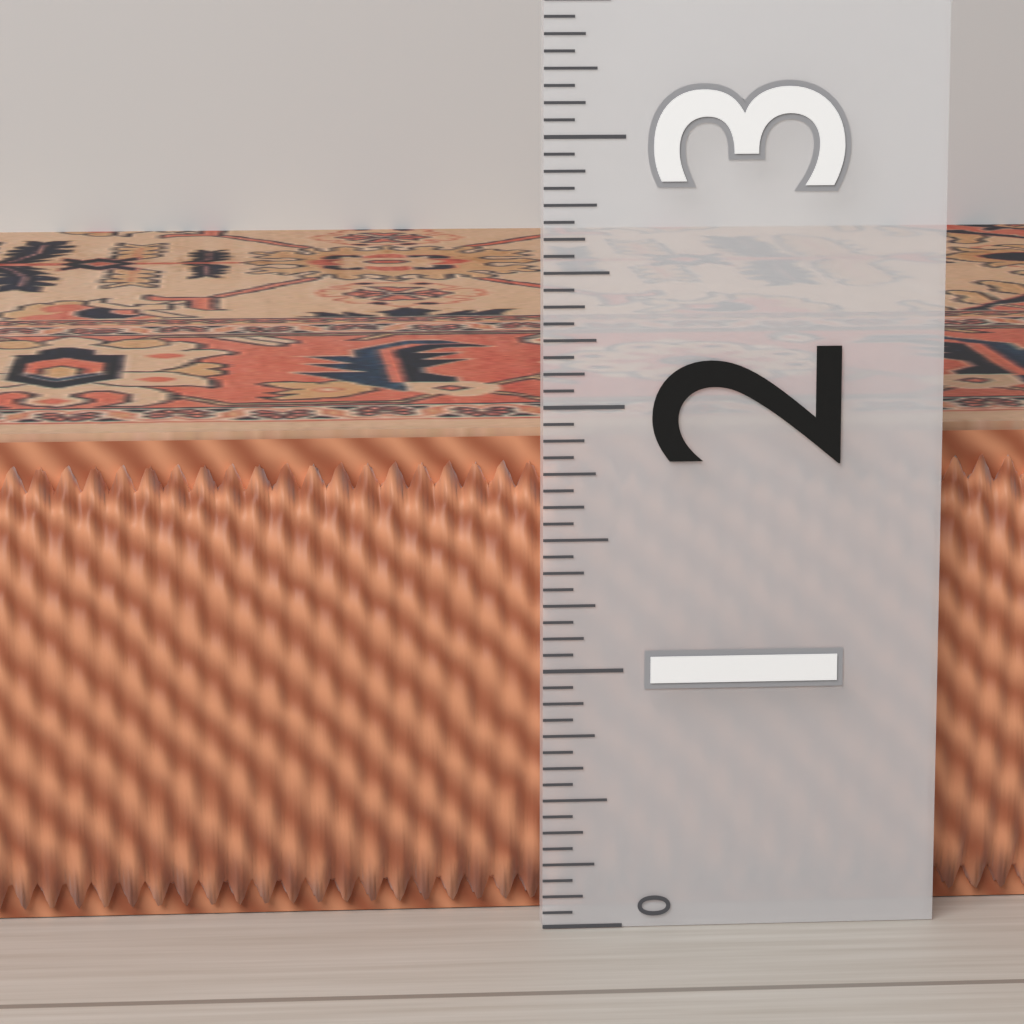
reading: 1.8750 (no unit)
